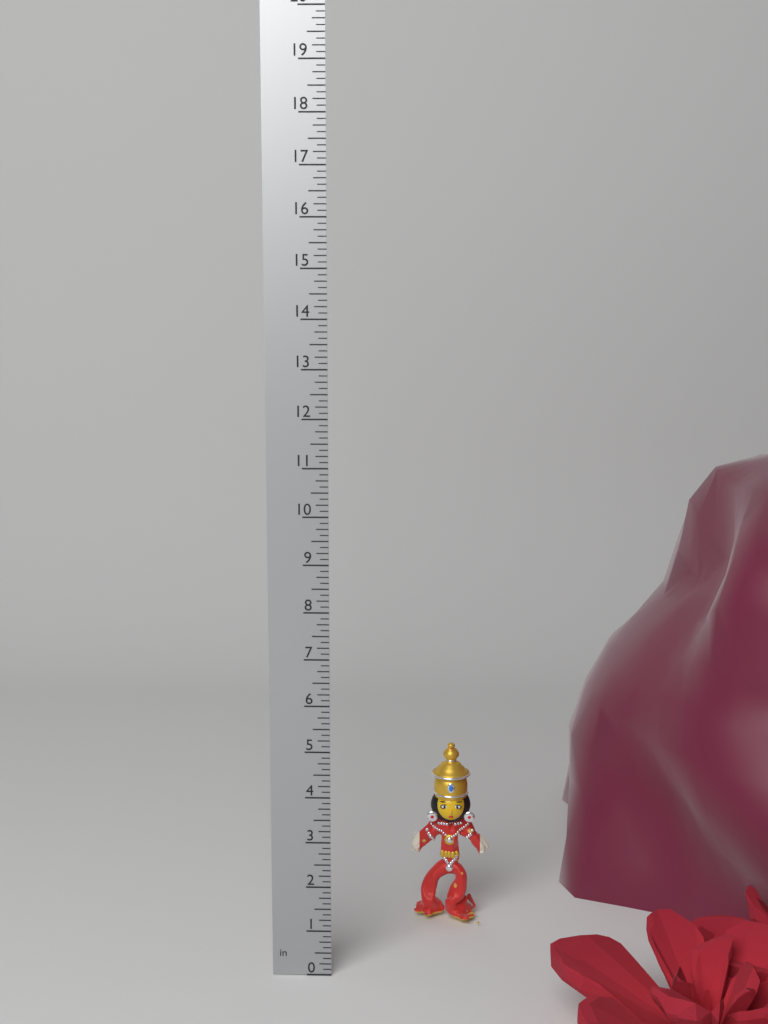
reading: 4.250 in
